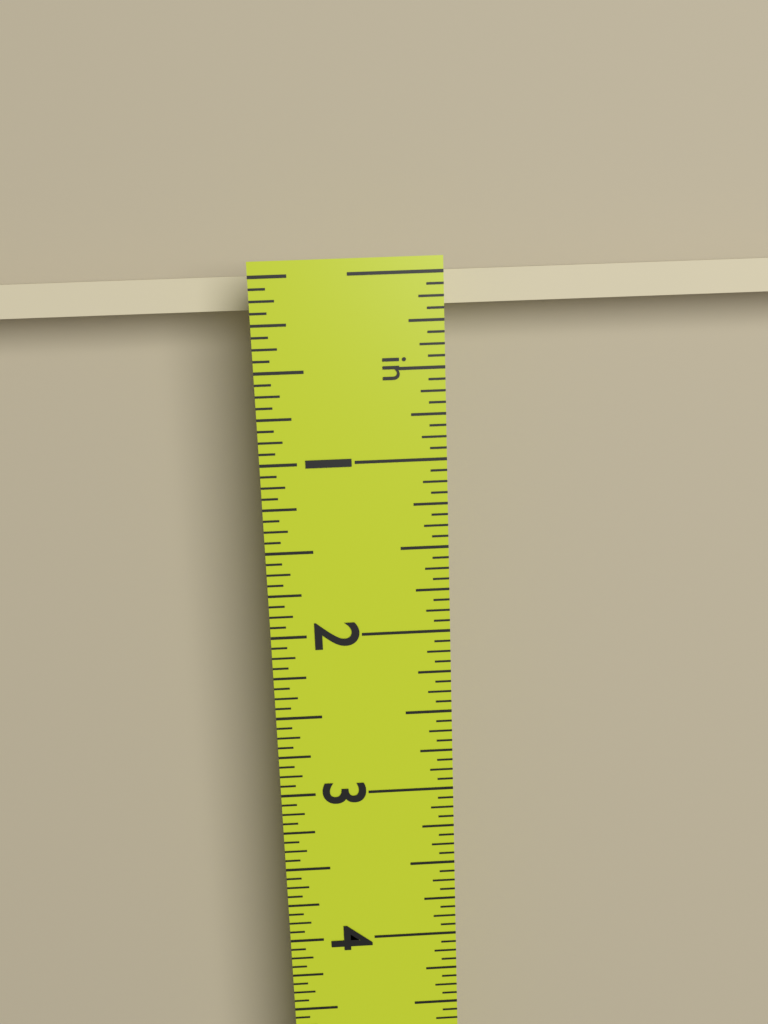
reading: 0.1875 in
